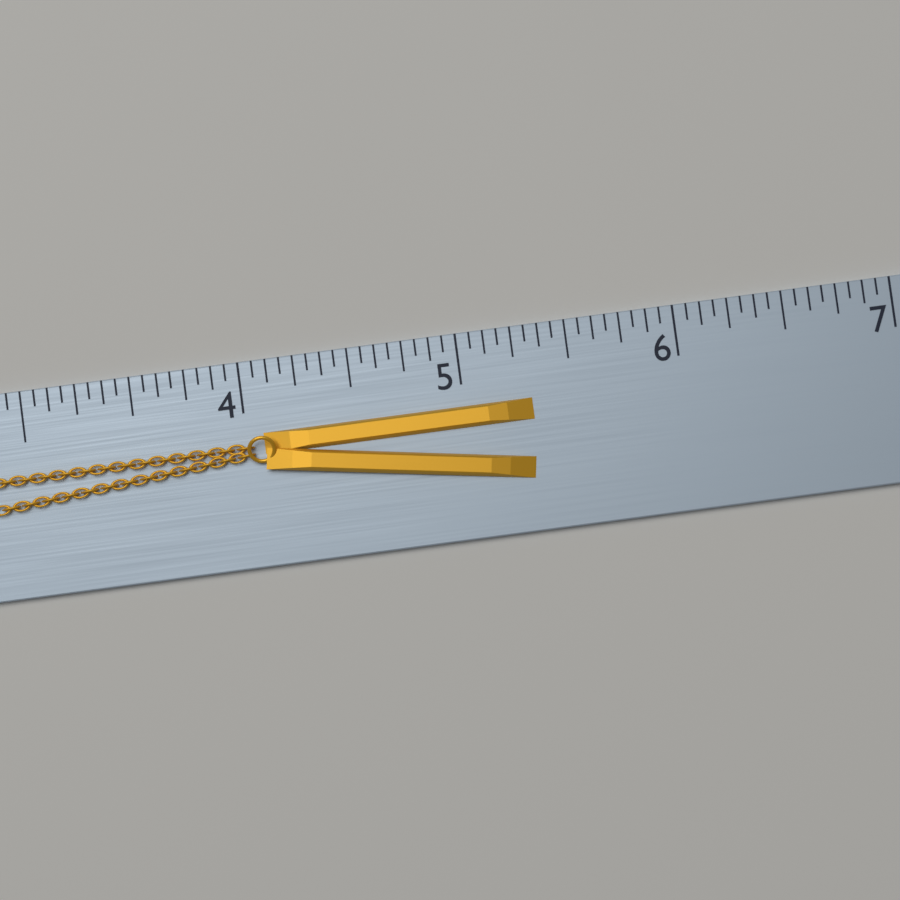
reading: 5.3125 (no unit)
